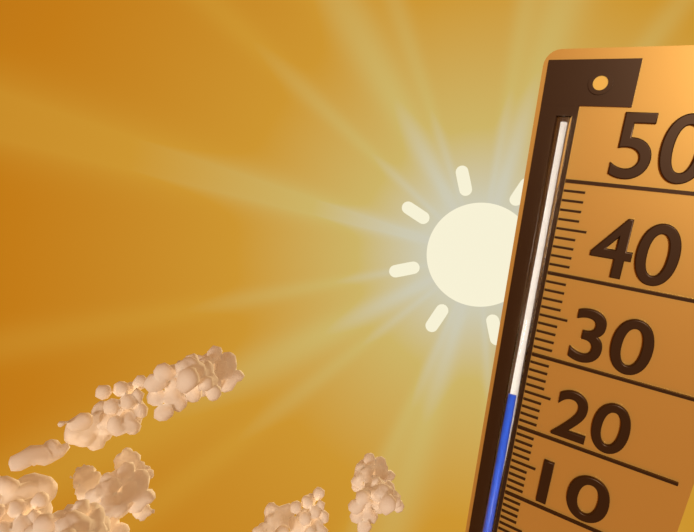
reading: 25 (no unit)
